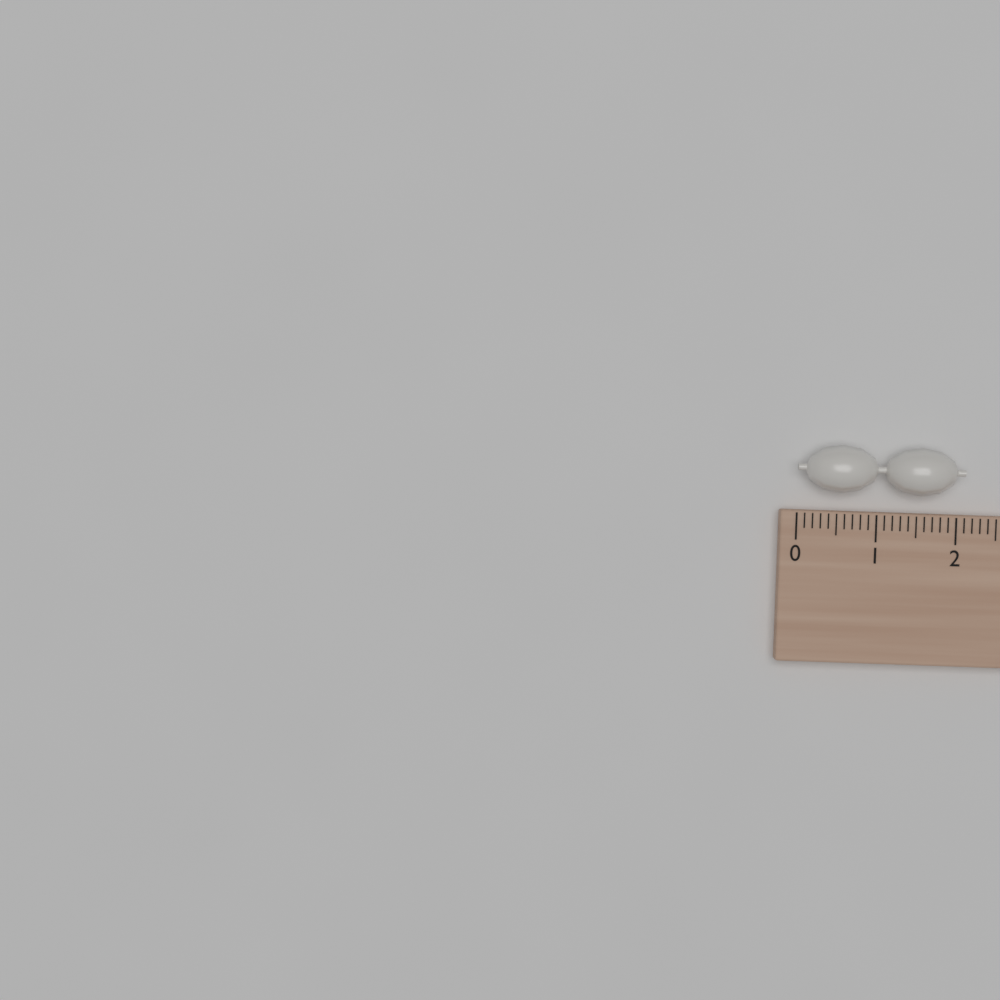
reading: 2.1 (no unit)
